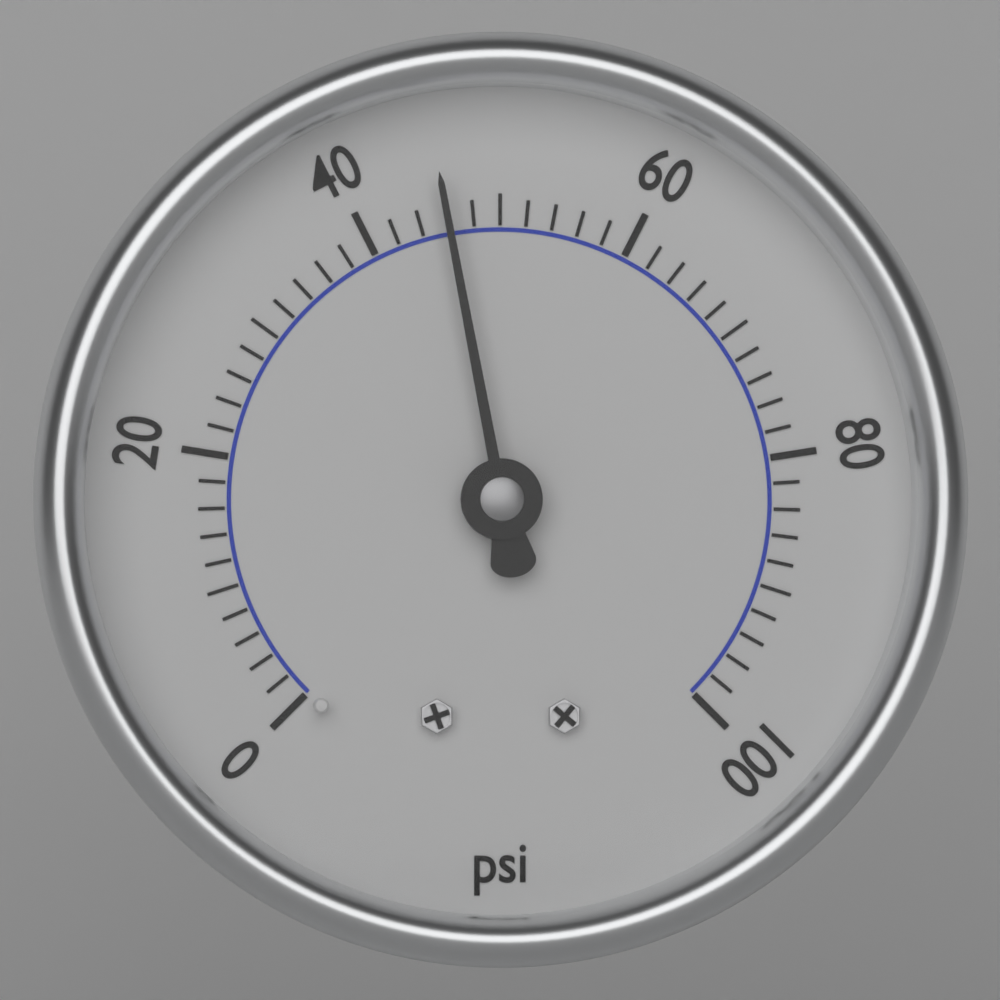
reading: 46 psi
